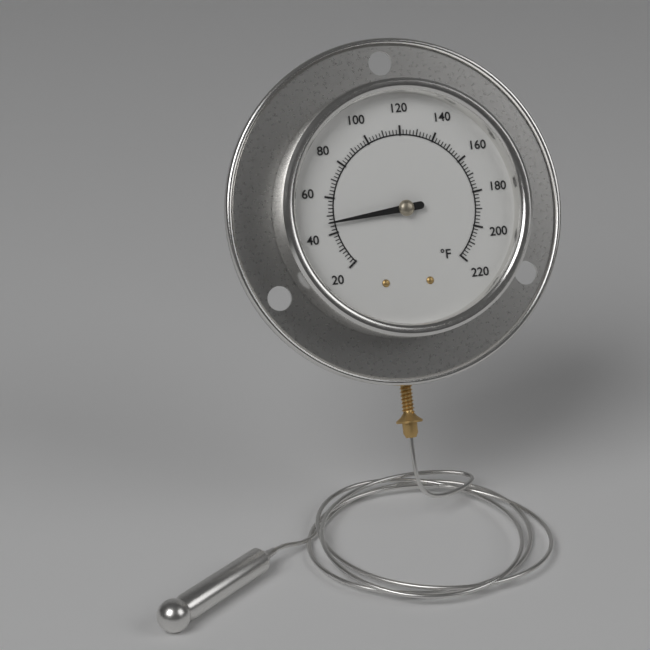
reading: 46 °F
